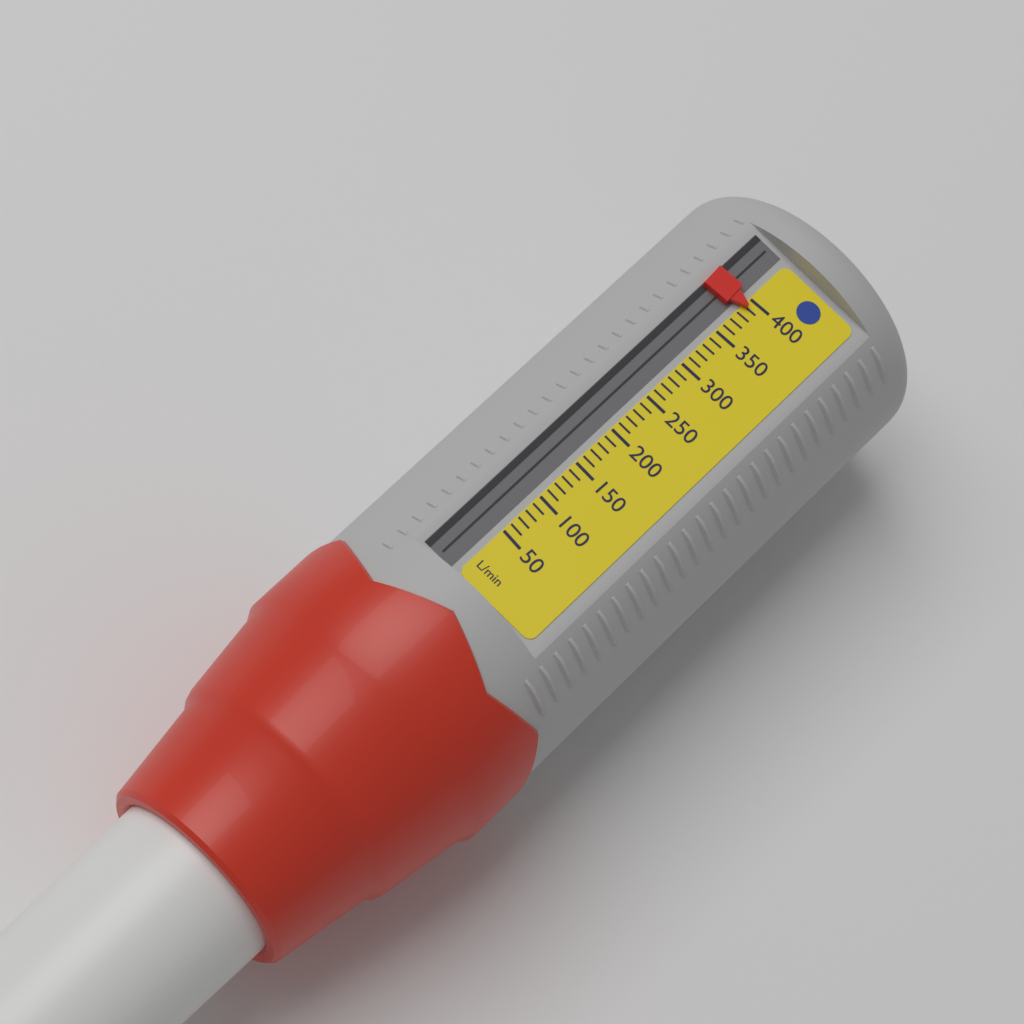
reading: 390 L/min
